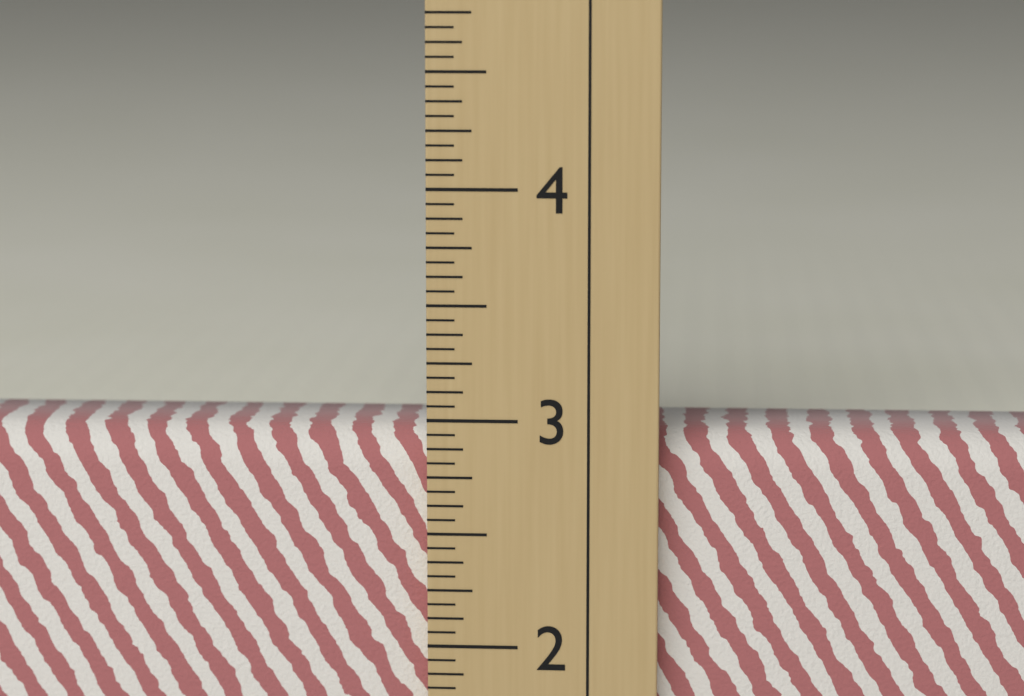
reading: 2.9375 in
